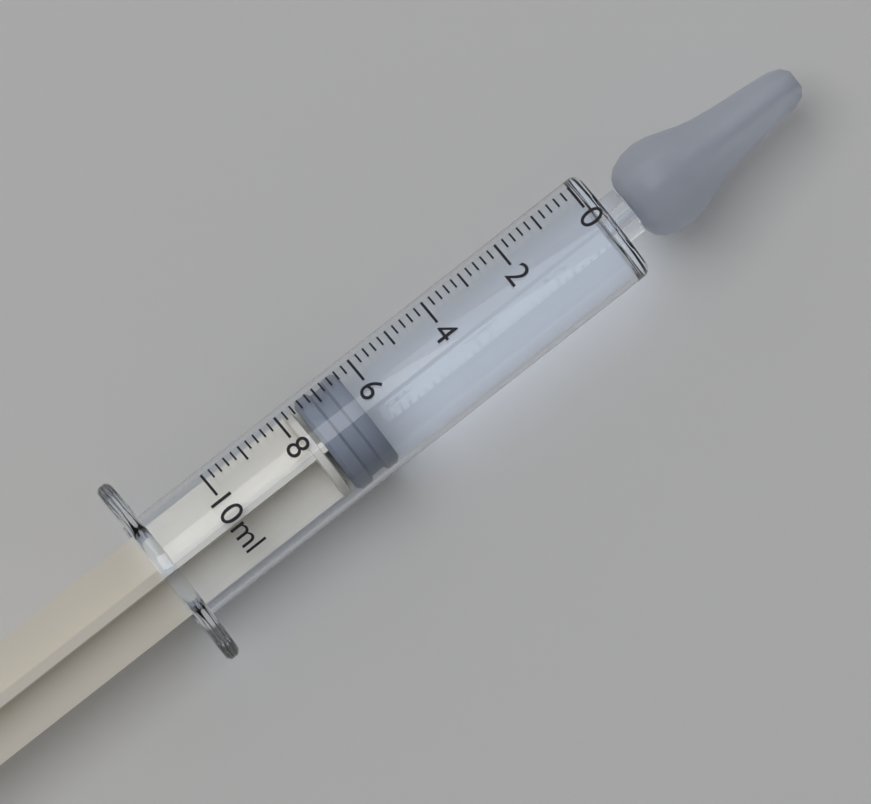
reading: 6.4 ml
